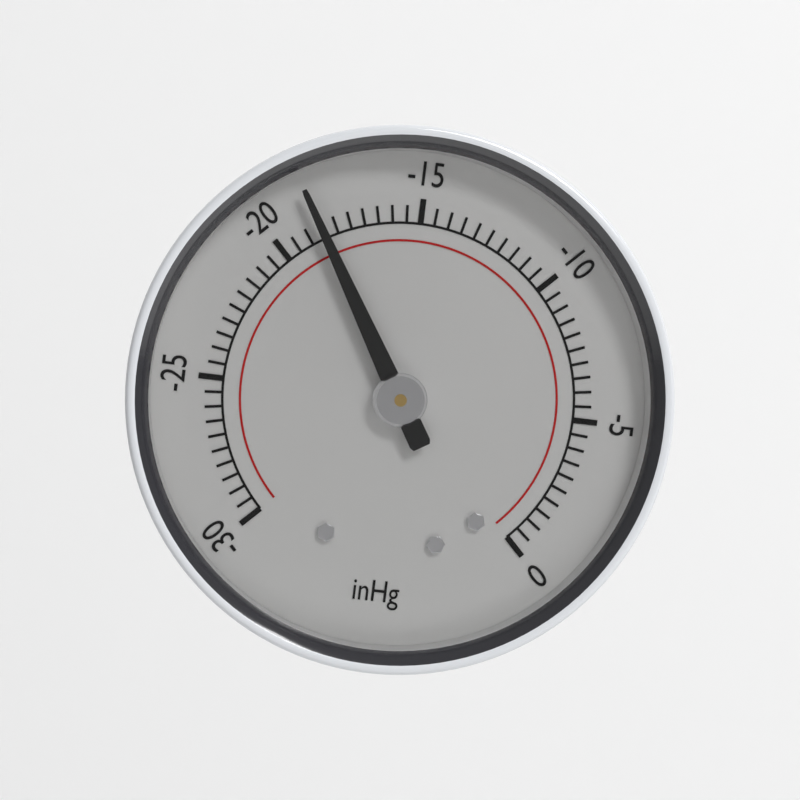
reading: -18.5 inHg
